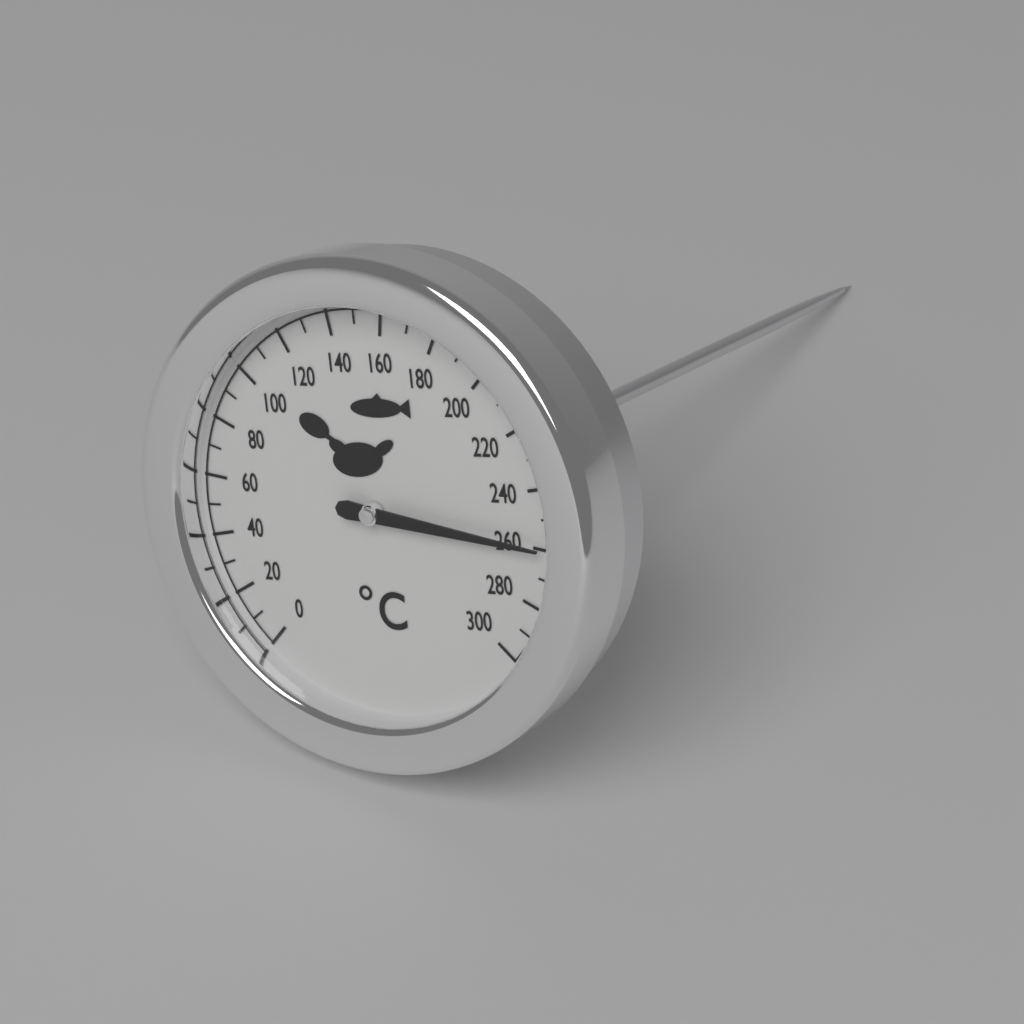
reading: 260 °C
